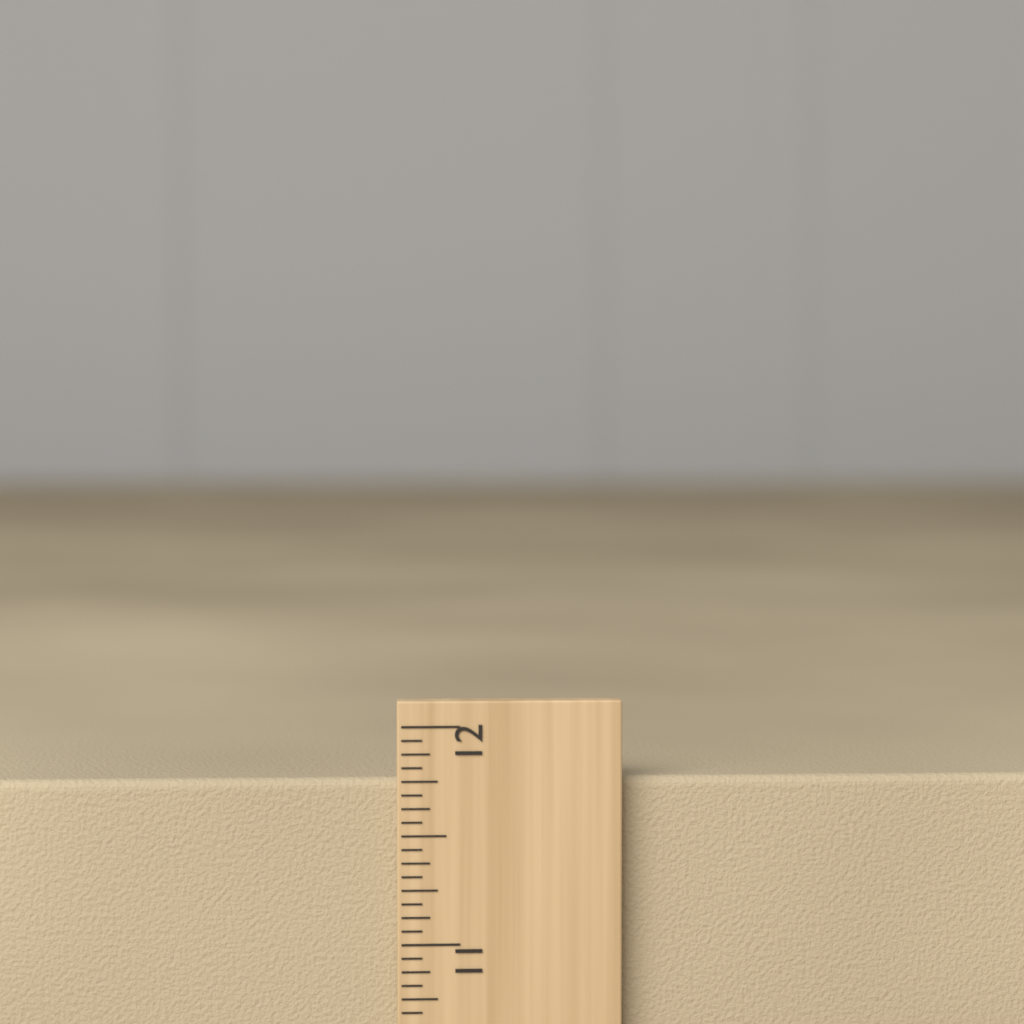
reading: 11.7500 inch
